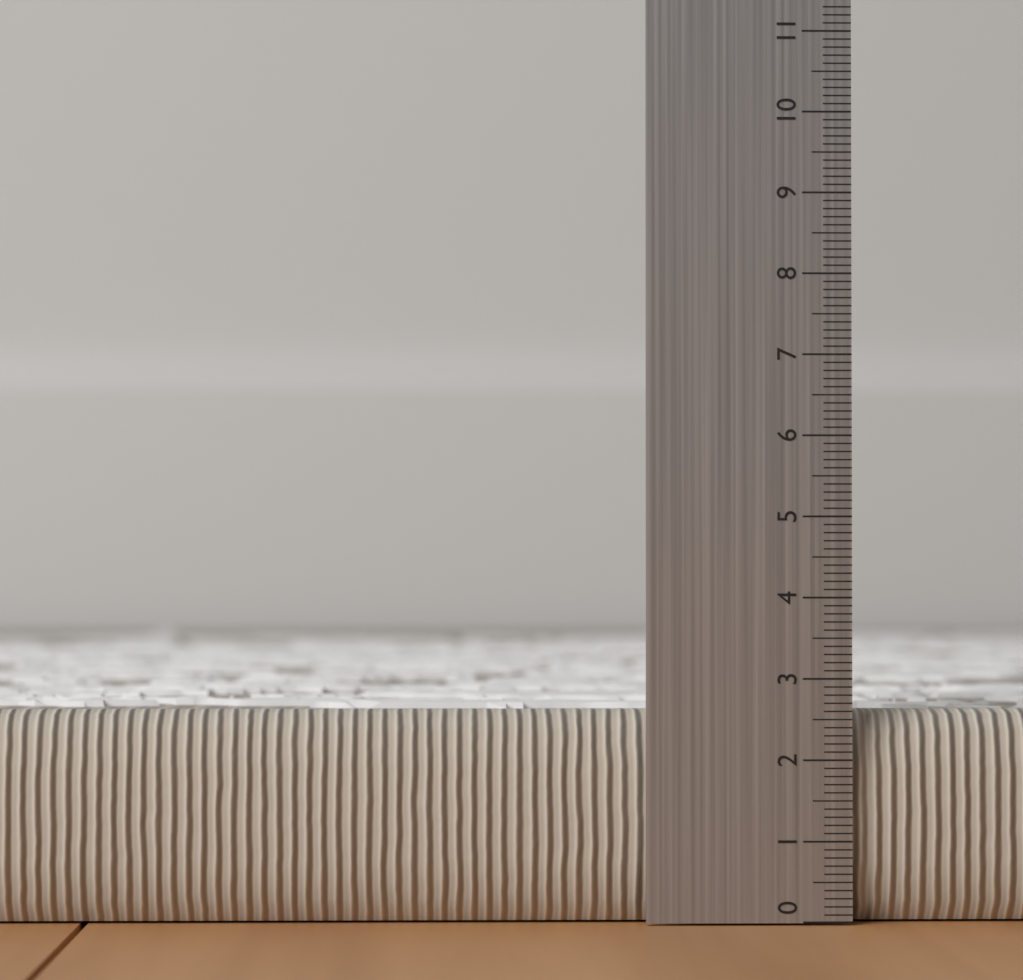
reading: 2.6 (no unit)
